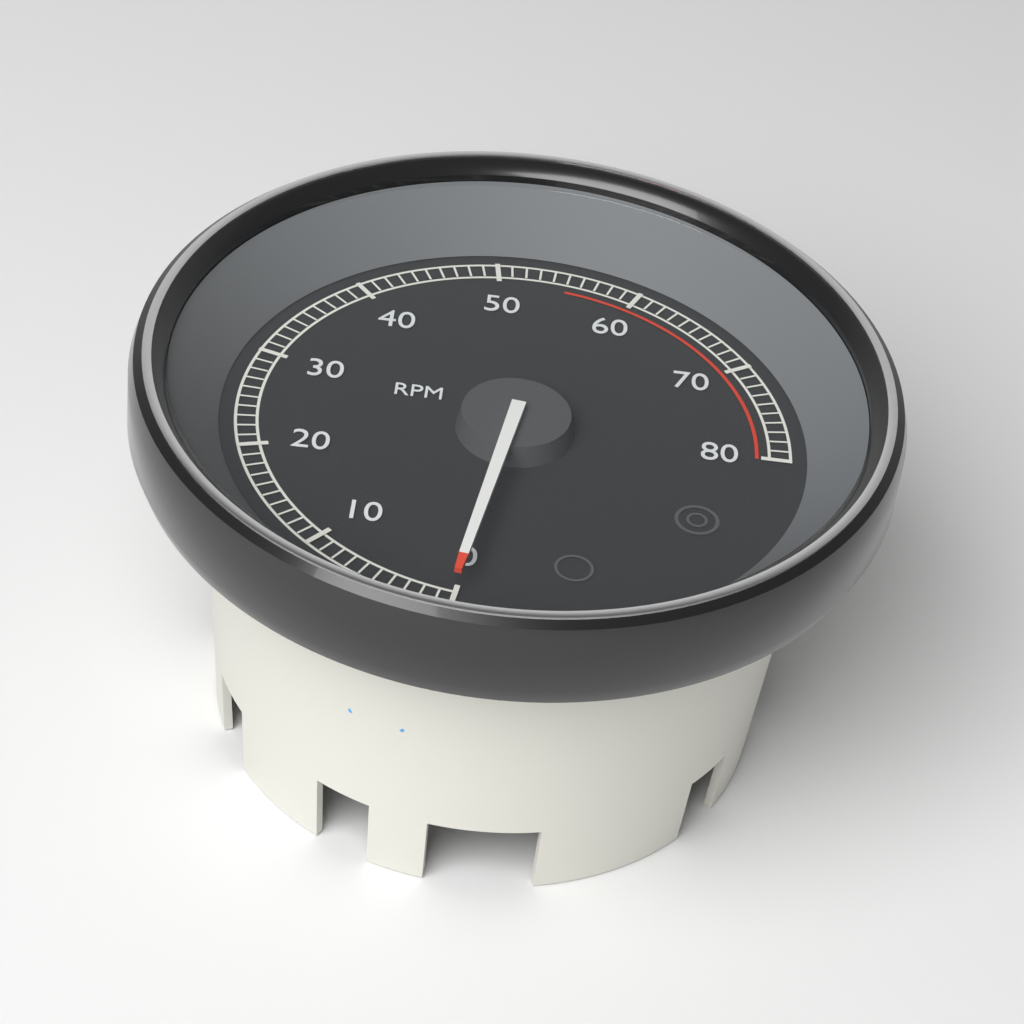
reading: 0 RPM
